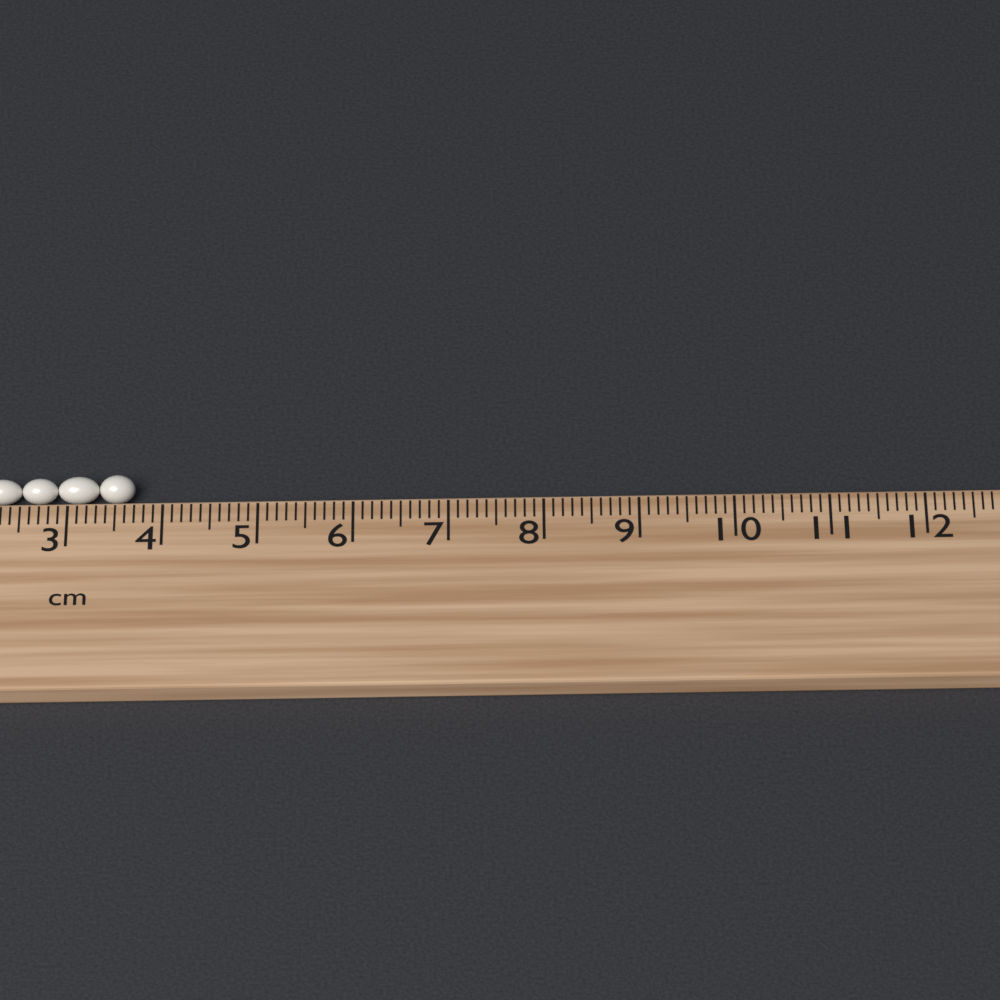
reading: 3.7 cm
